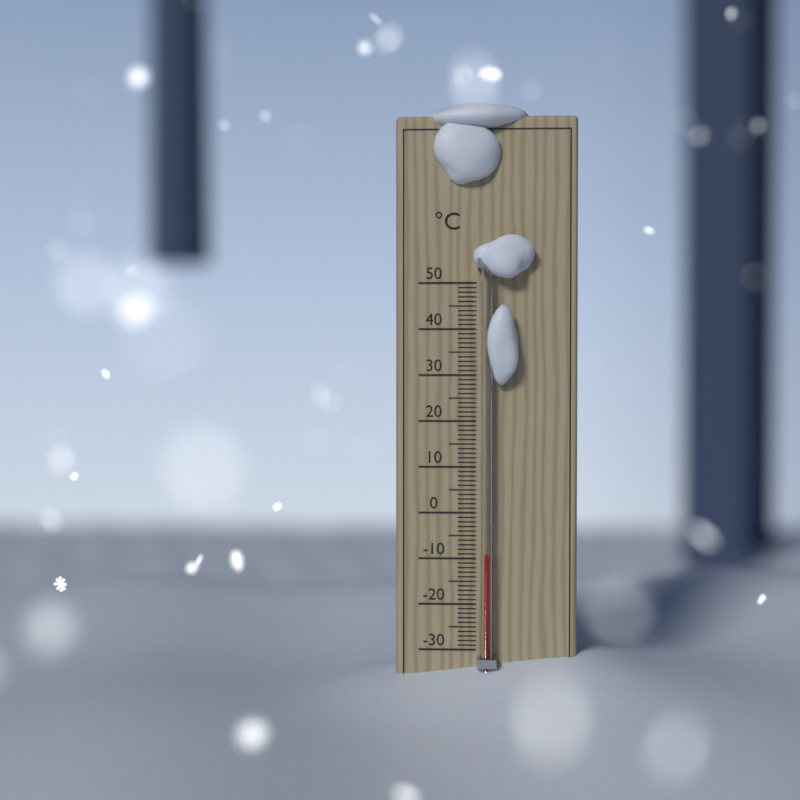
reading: -9 °C
